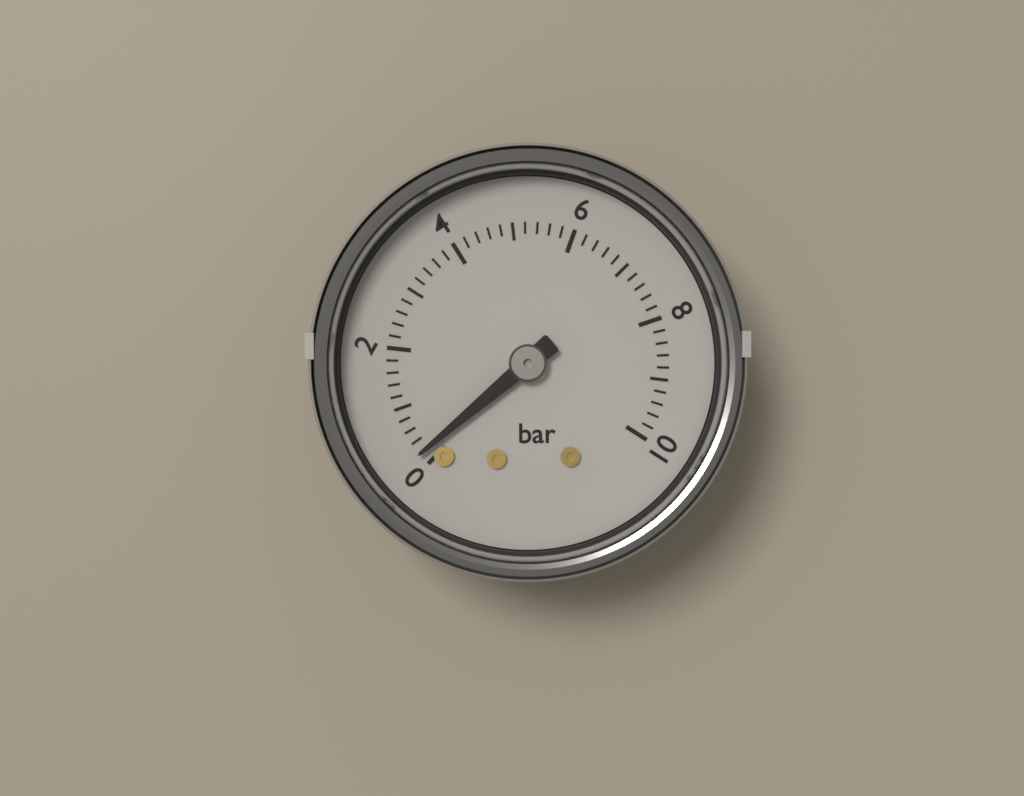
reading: 0.2 bar
